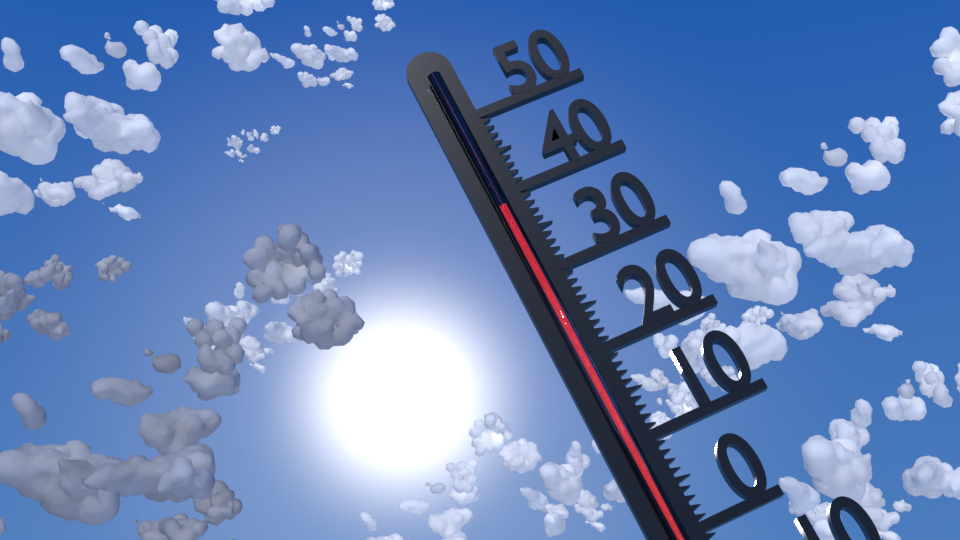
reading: 38 °C
